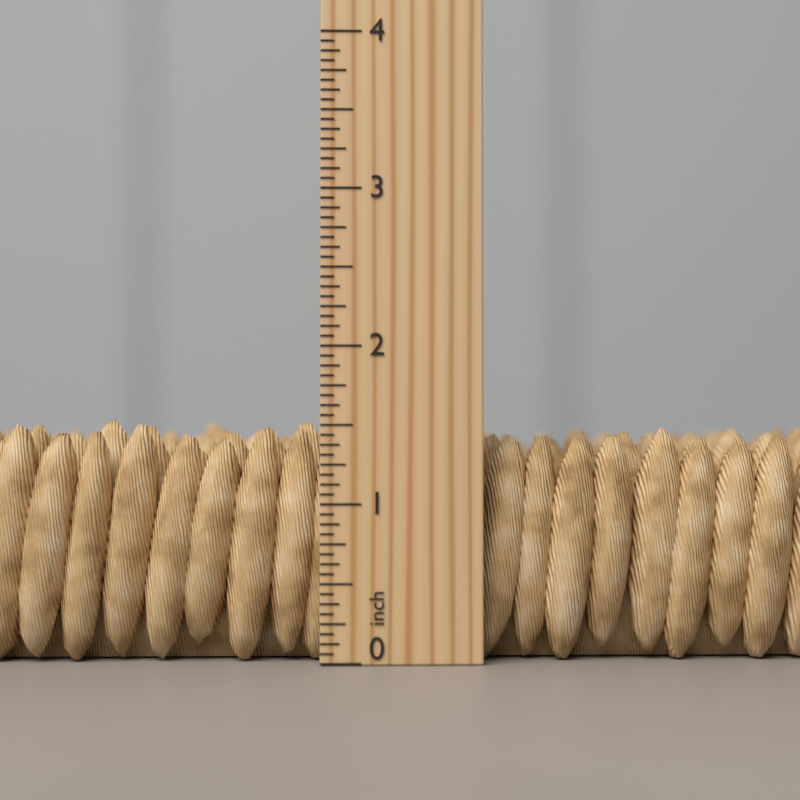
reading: 1.5625 inch
